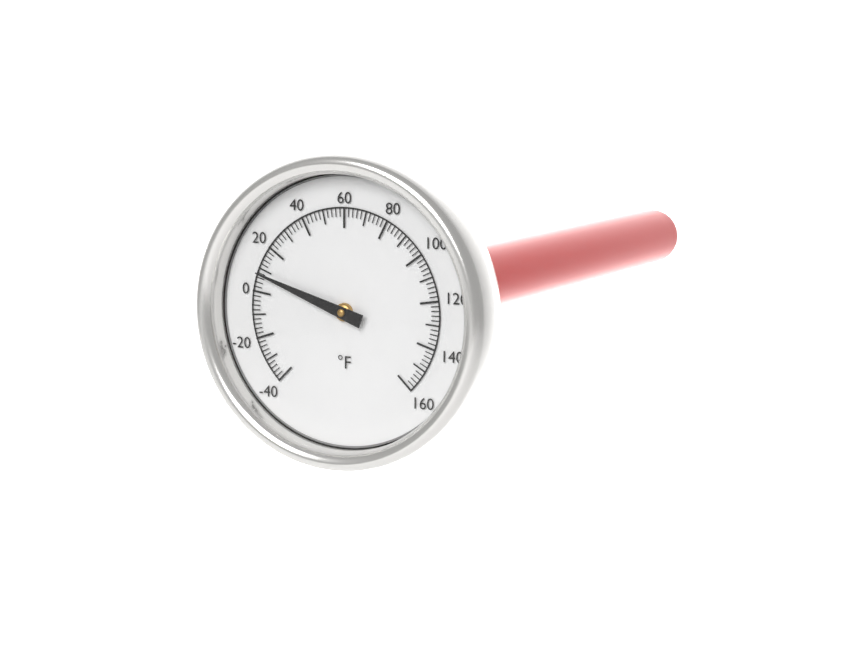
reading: 8 °F
